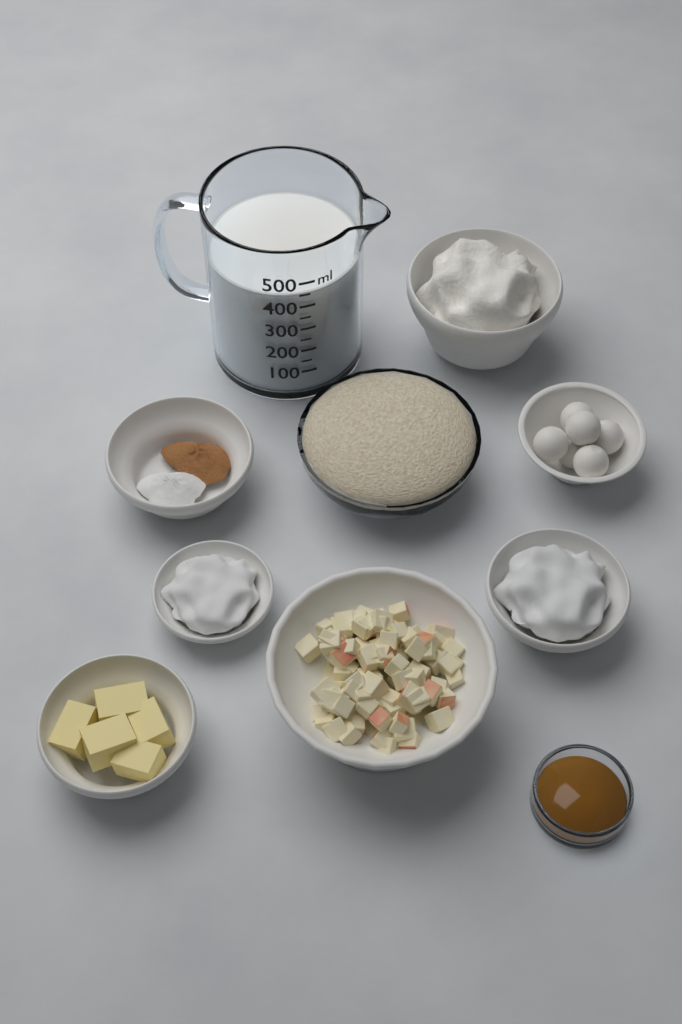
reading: 450 ml
